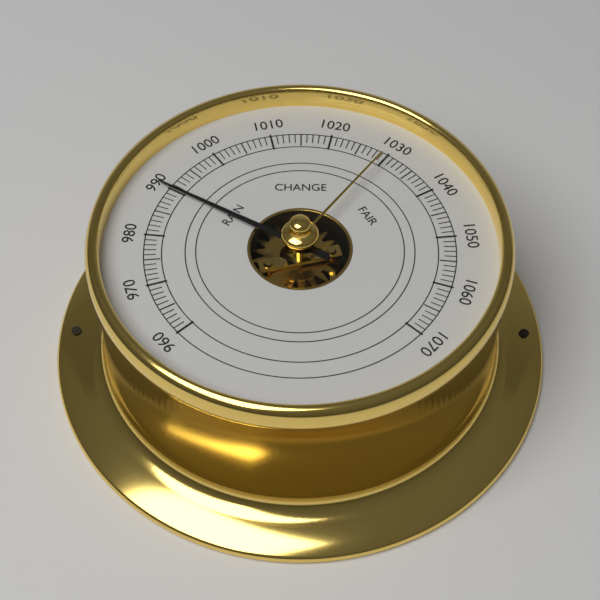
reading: 990 (no unit)
